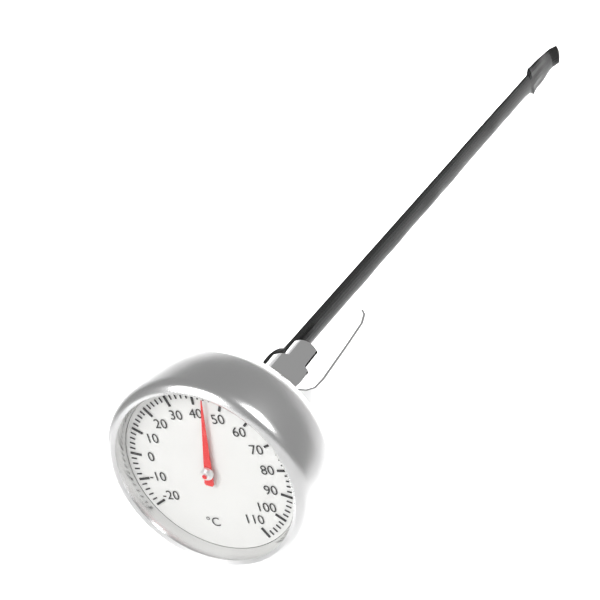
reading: 44 °C
